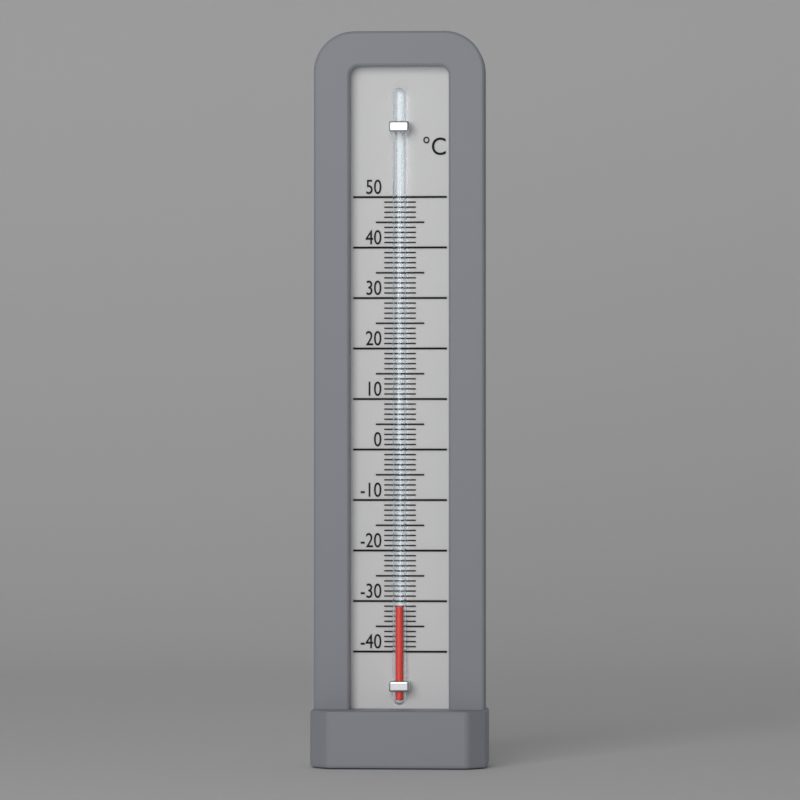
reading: -31 °C
